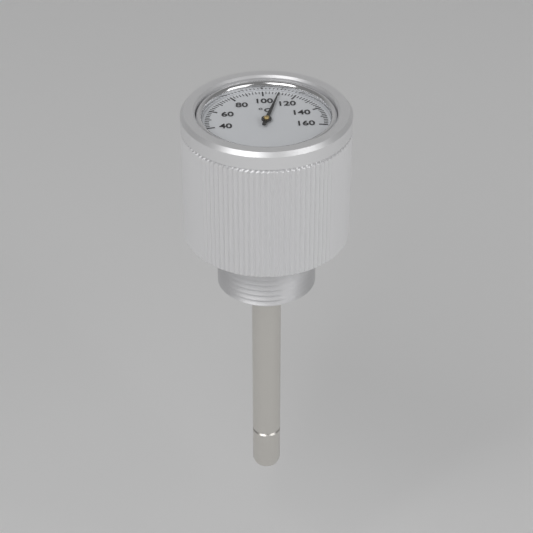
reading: 110 °C
